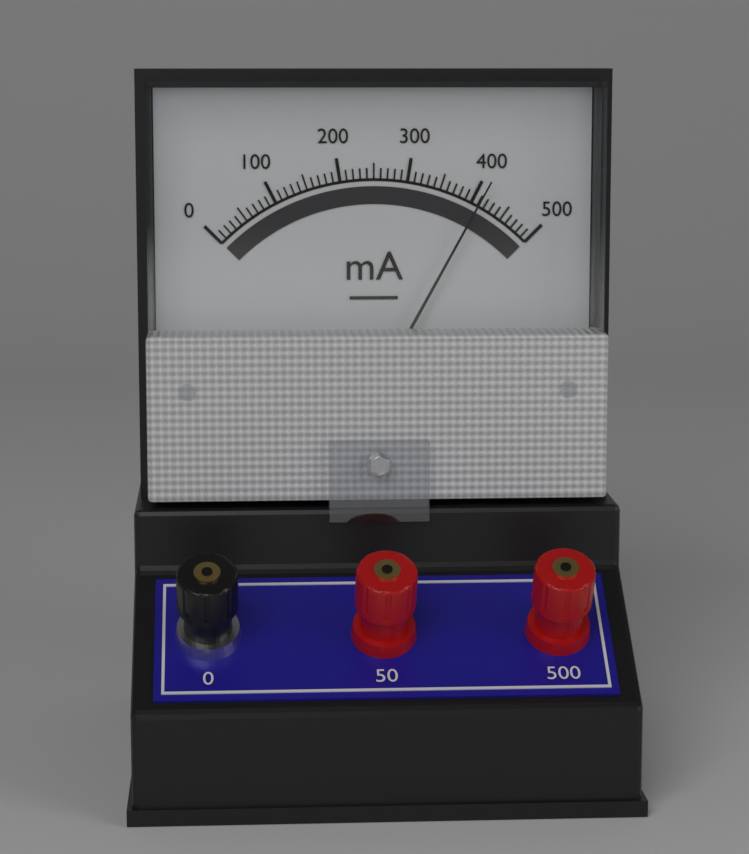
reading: 410 mA
